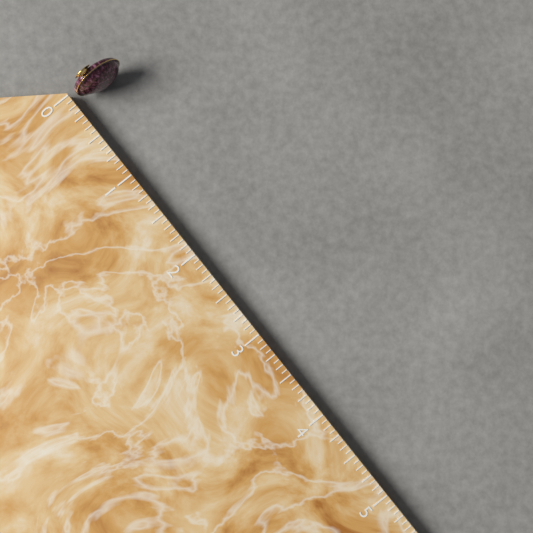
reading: 0.1875 (no unit)
